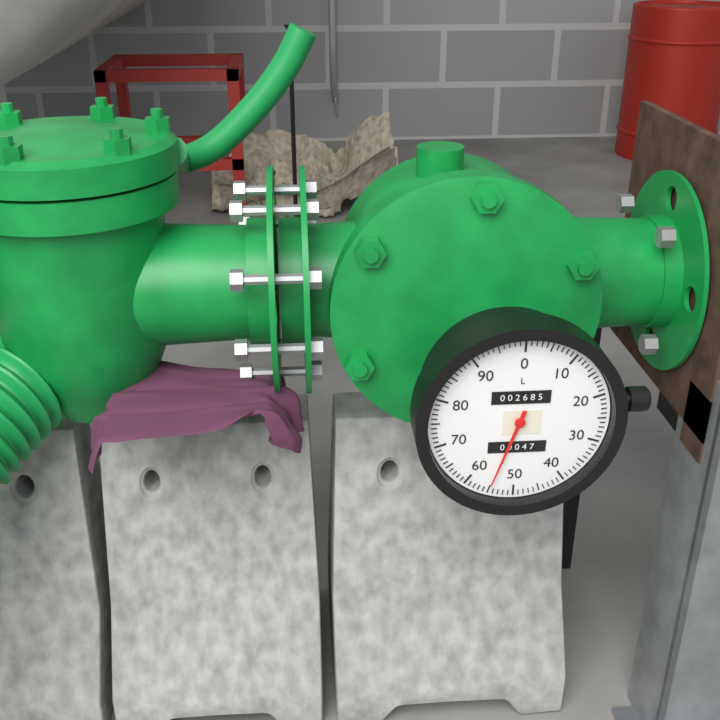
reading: 55 L
